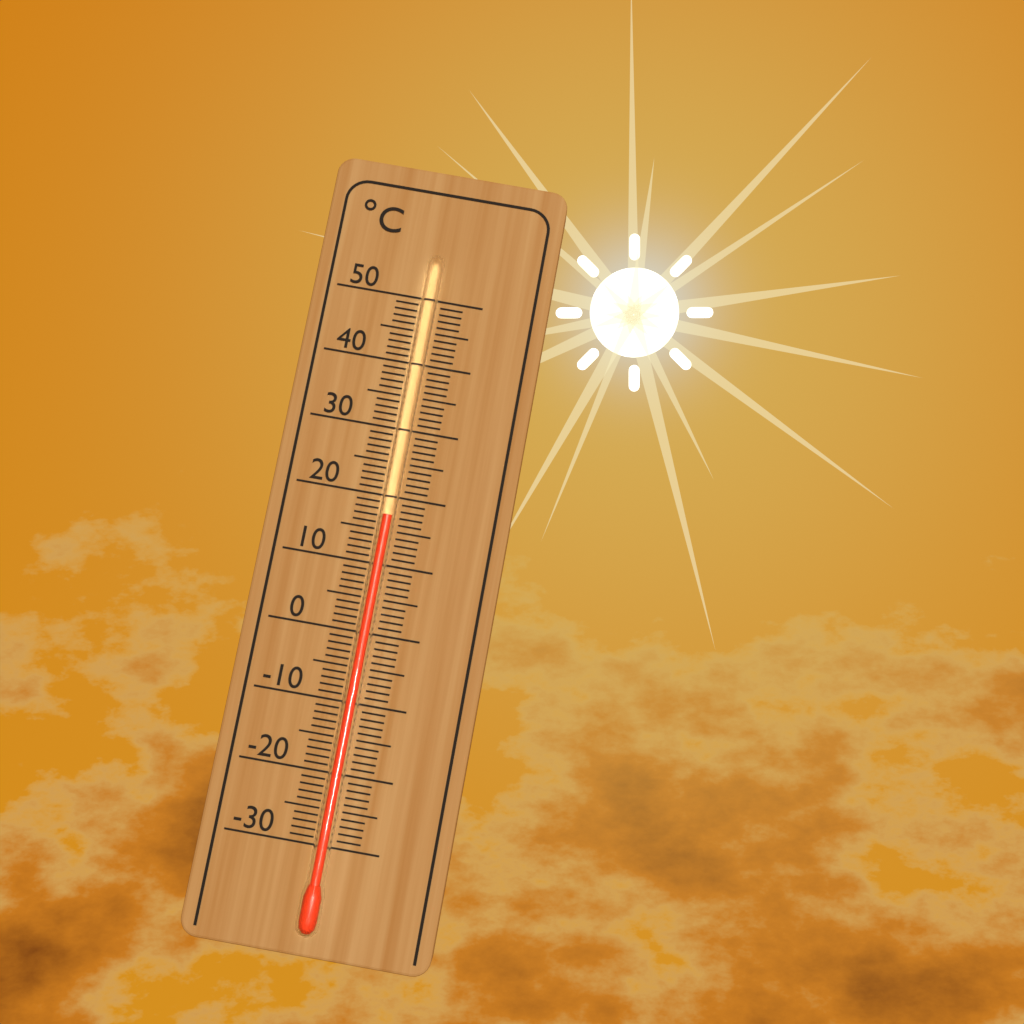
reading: 17 °C
